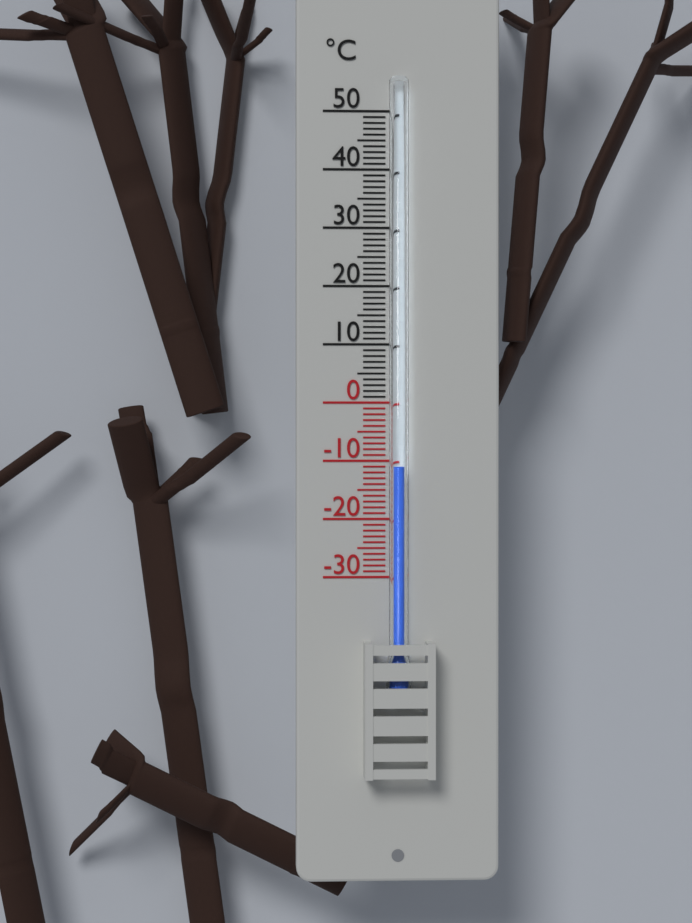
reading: -11 °C
